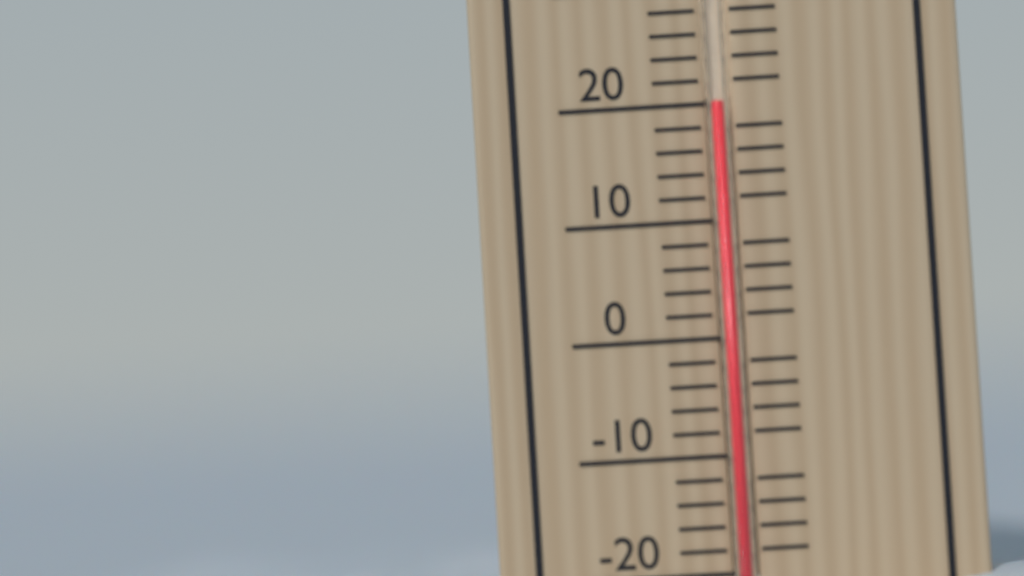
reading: 20 °C
